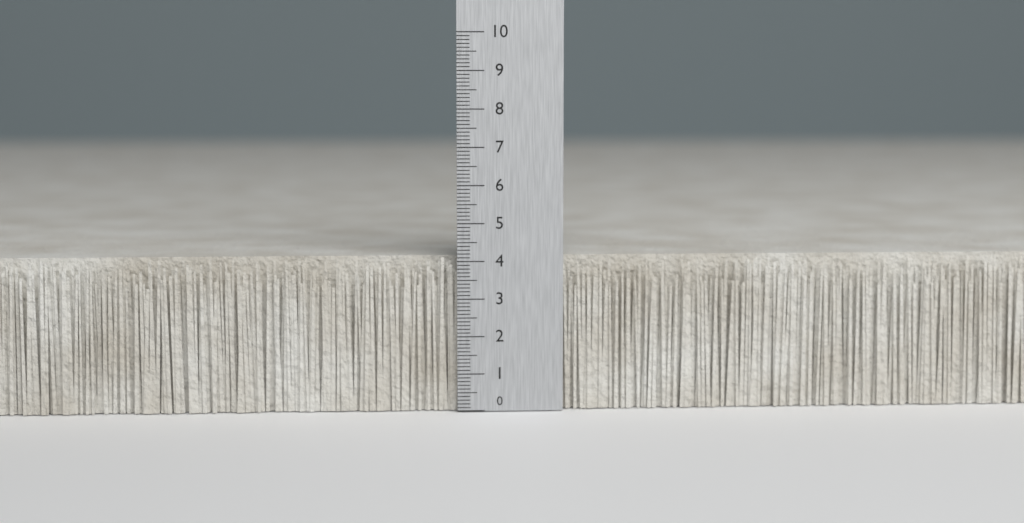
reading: 4.1 (no unit)
